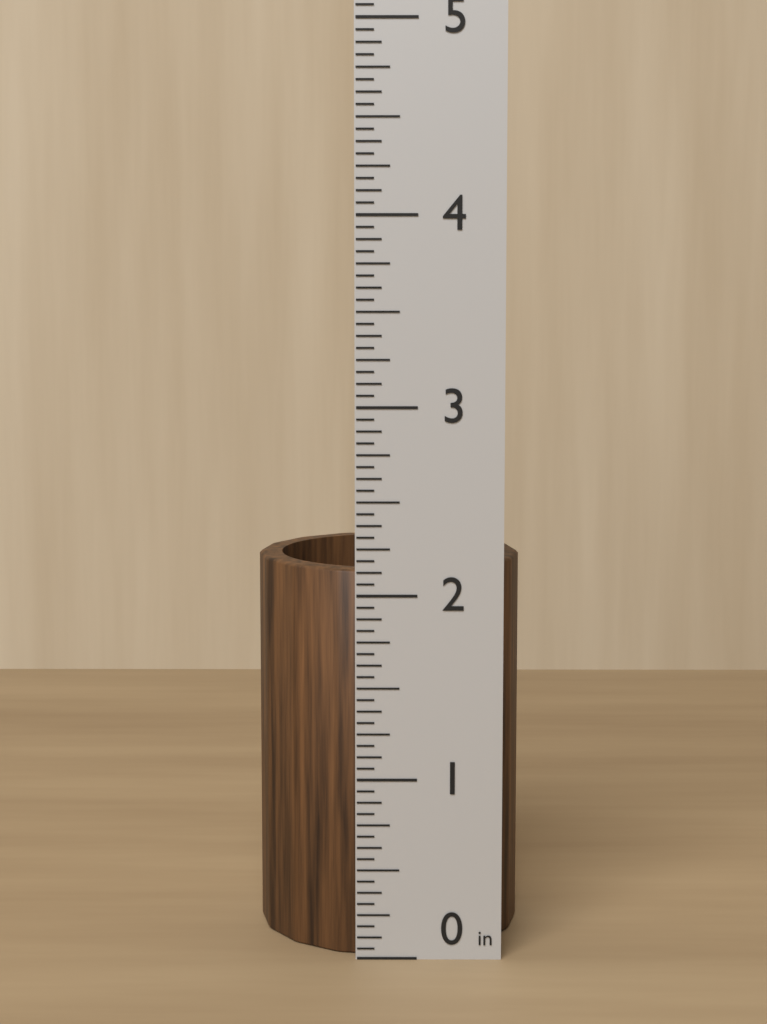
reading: 2.1250 in
